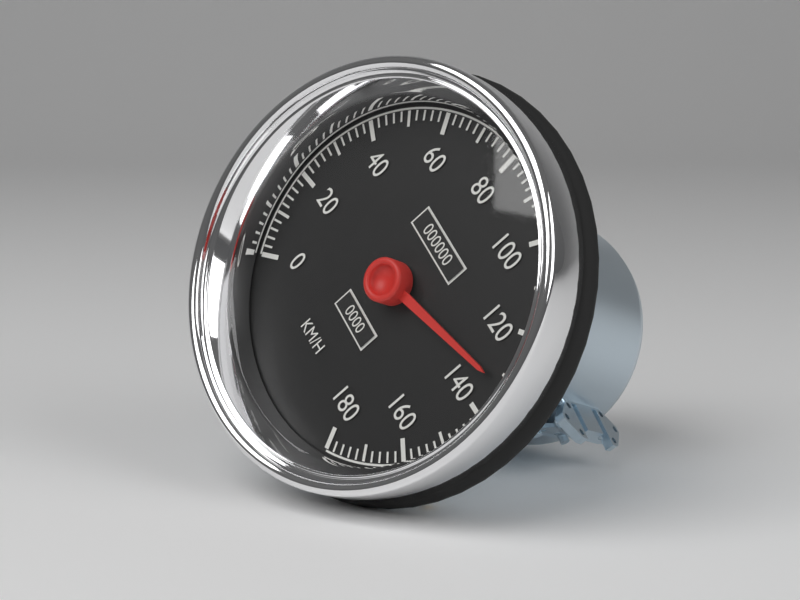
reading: 132 km/h
